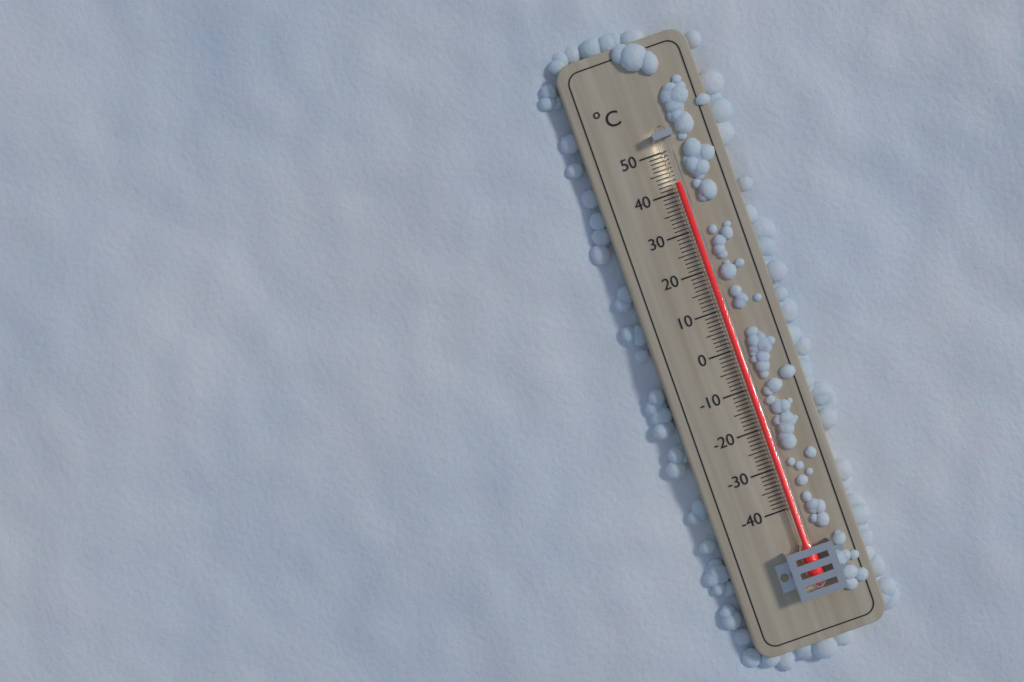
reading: 42 °C
